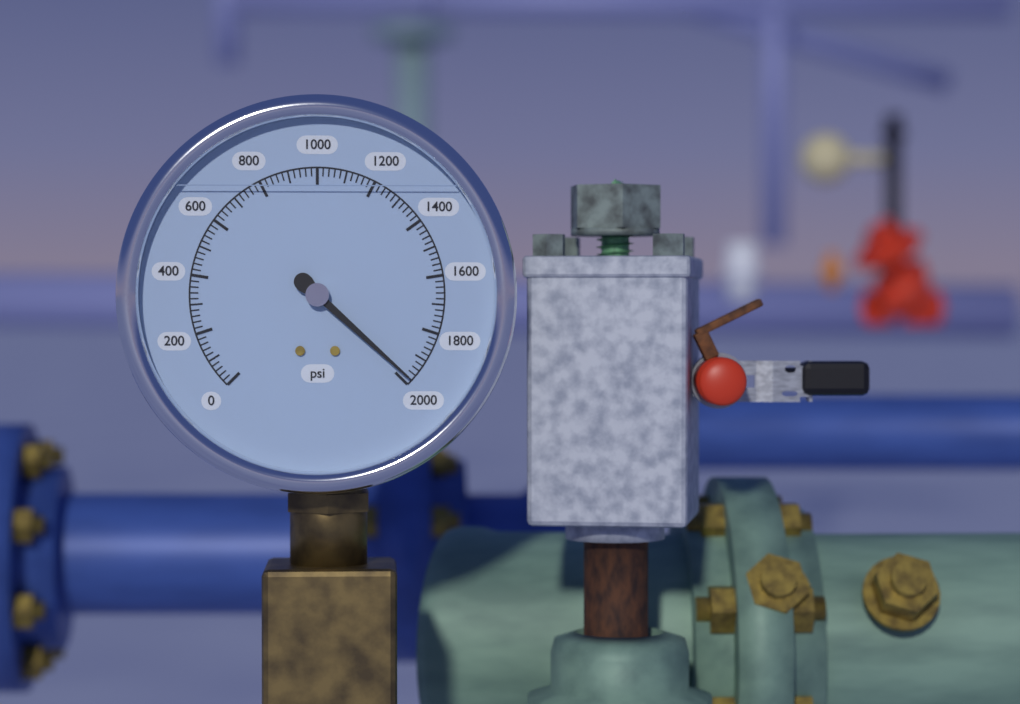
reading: 1980 psi
